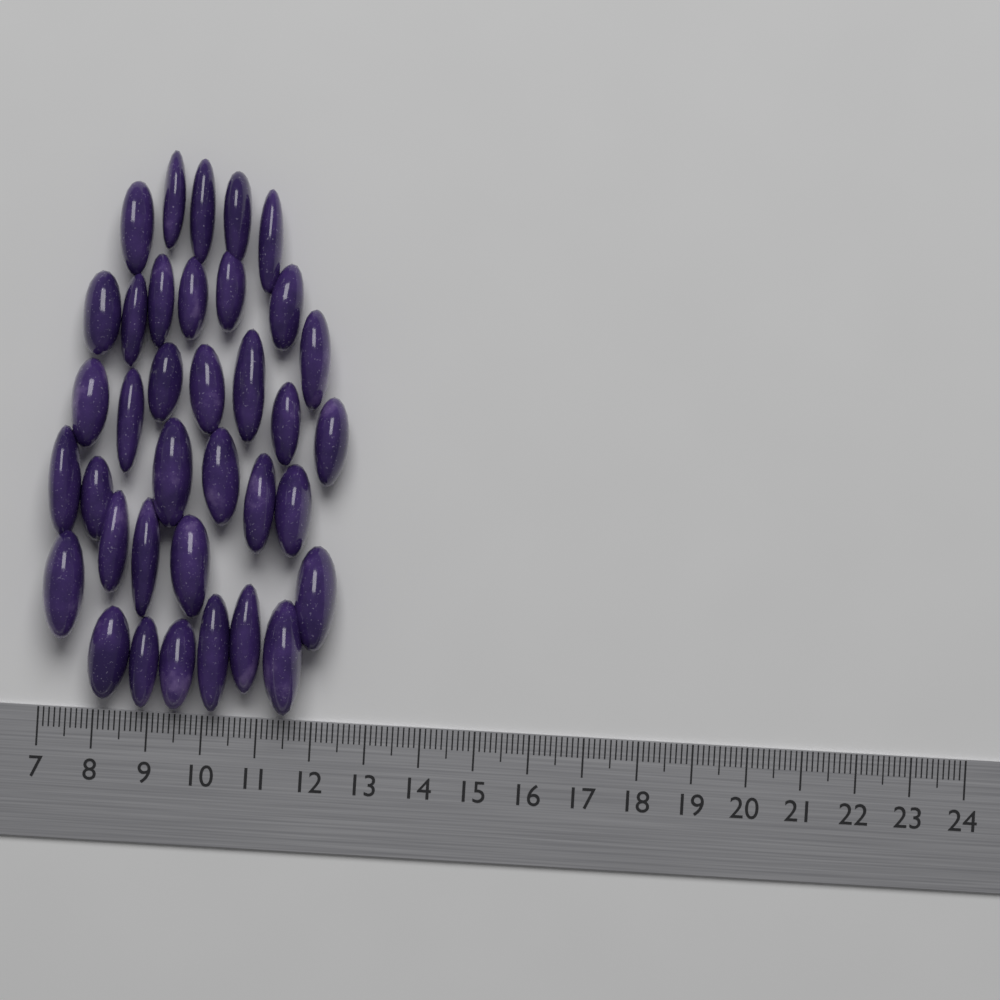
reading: 12.4 (no unit)
